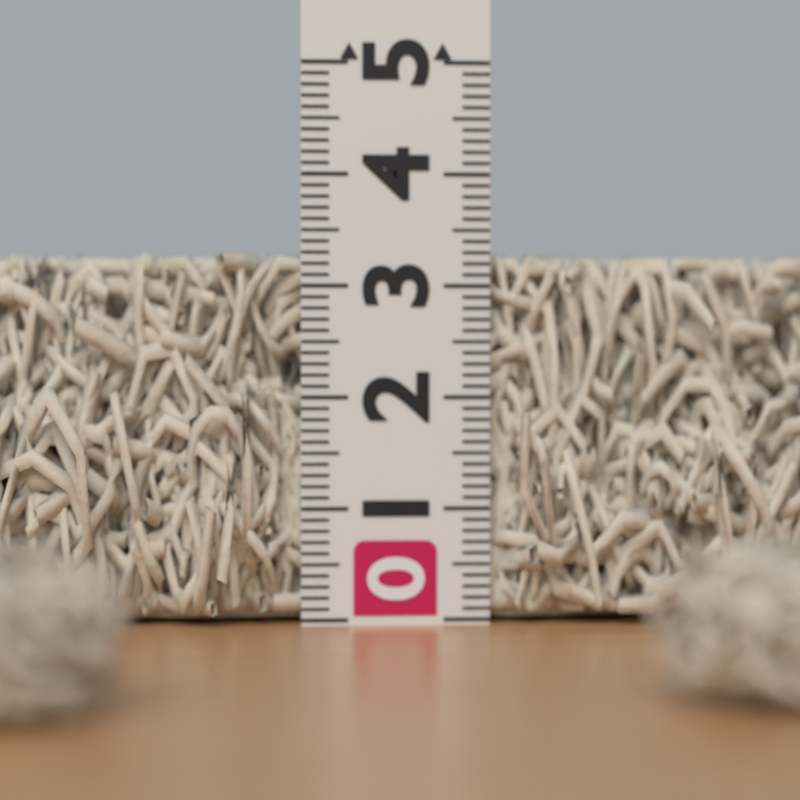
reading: 3.3 (no unit)
